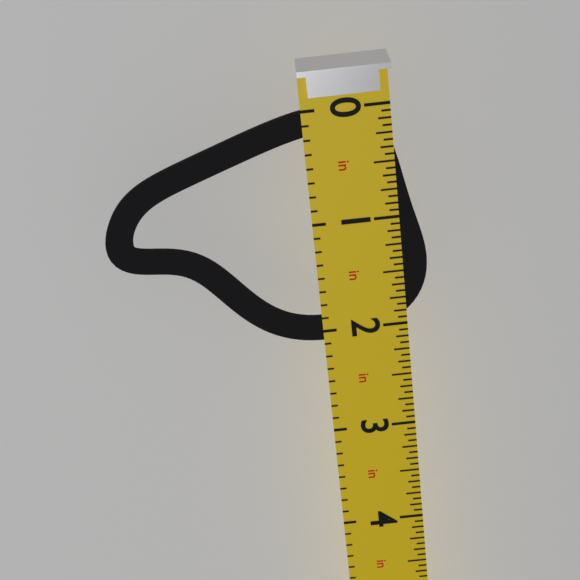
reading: 2.1250 in
